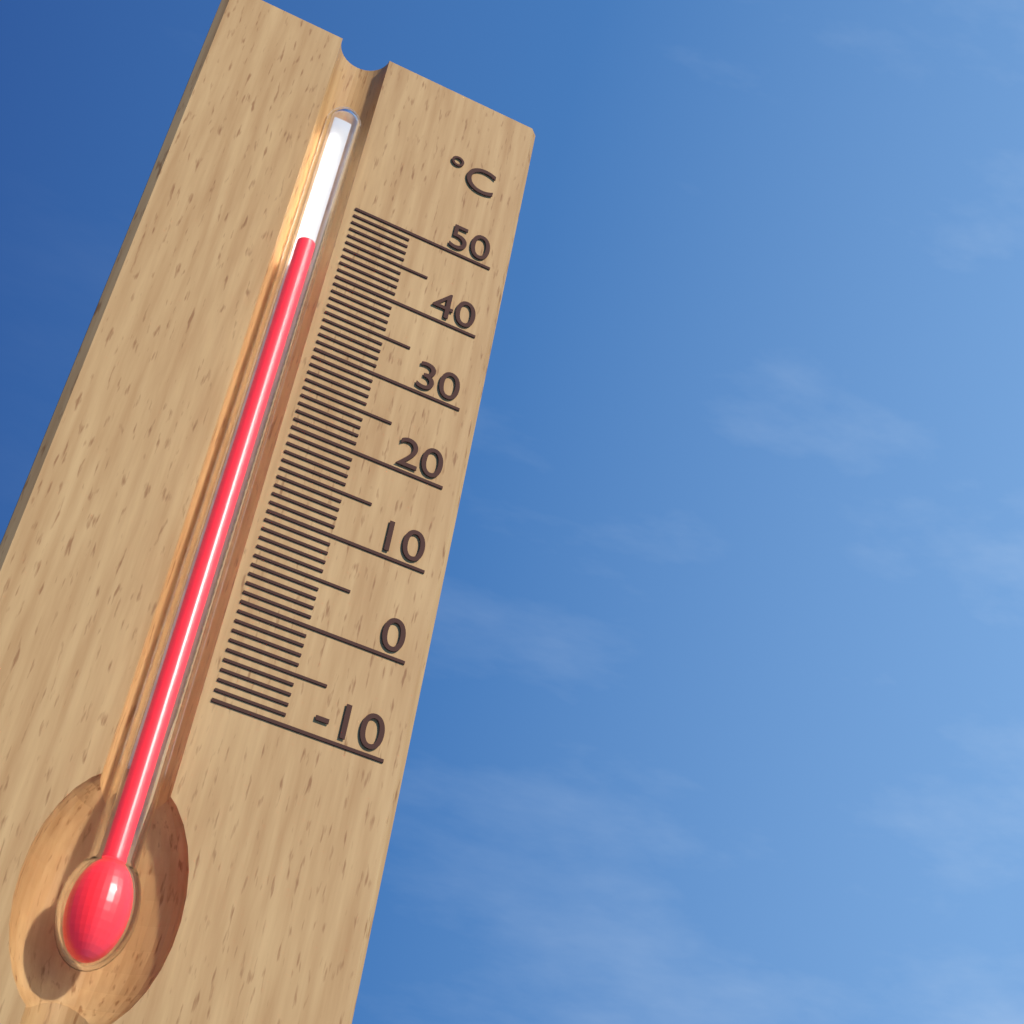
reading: 42 °C
